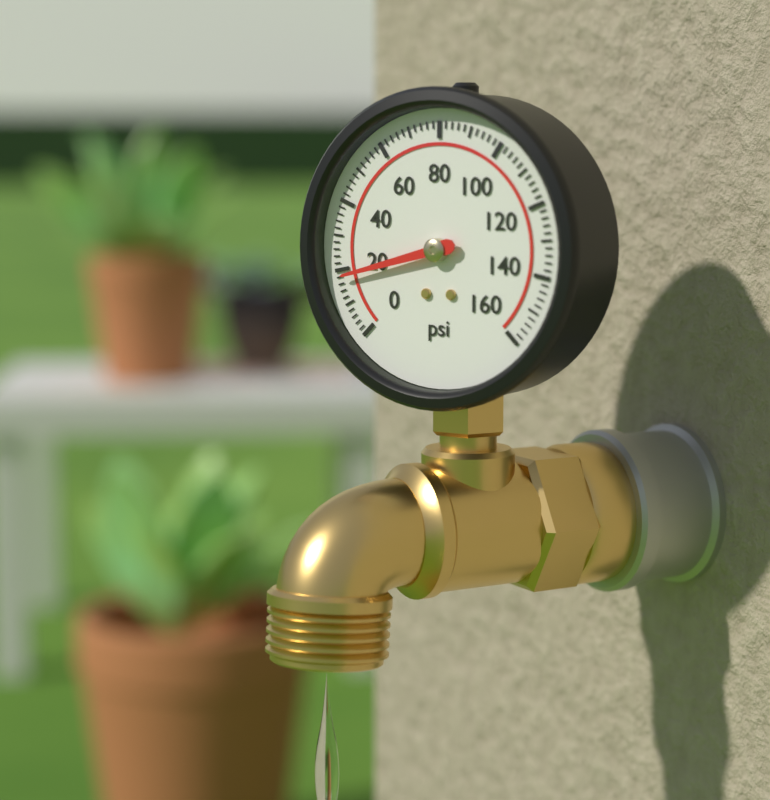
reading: 18 psi
